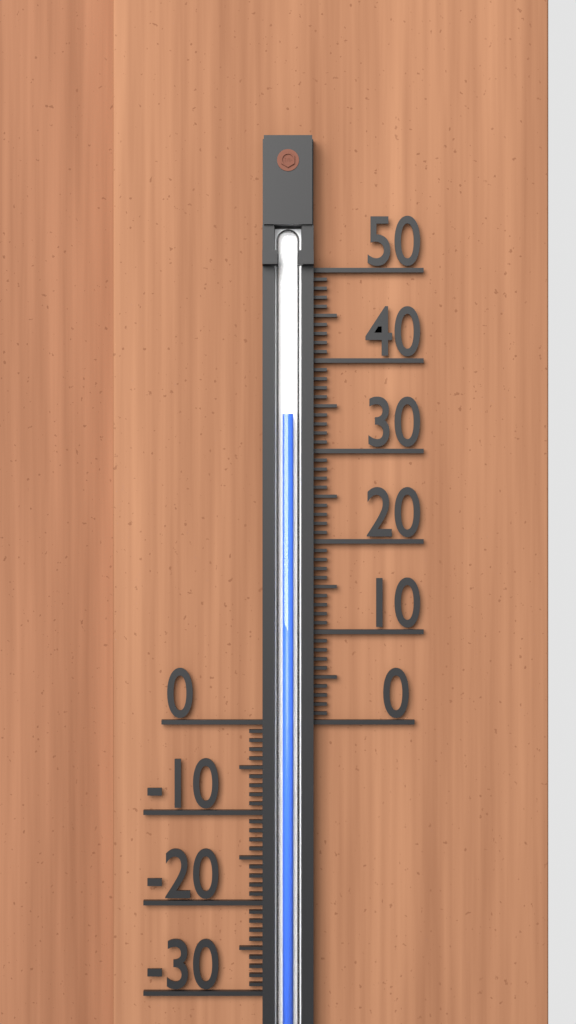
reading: 34 (no unit)
